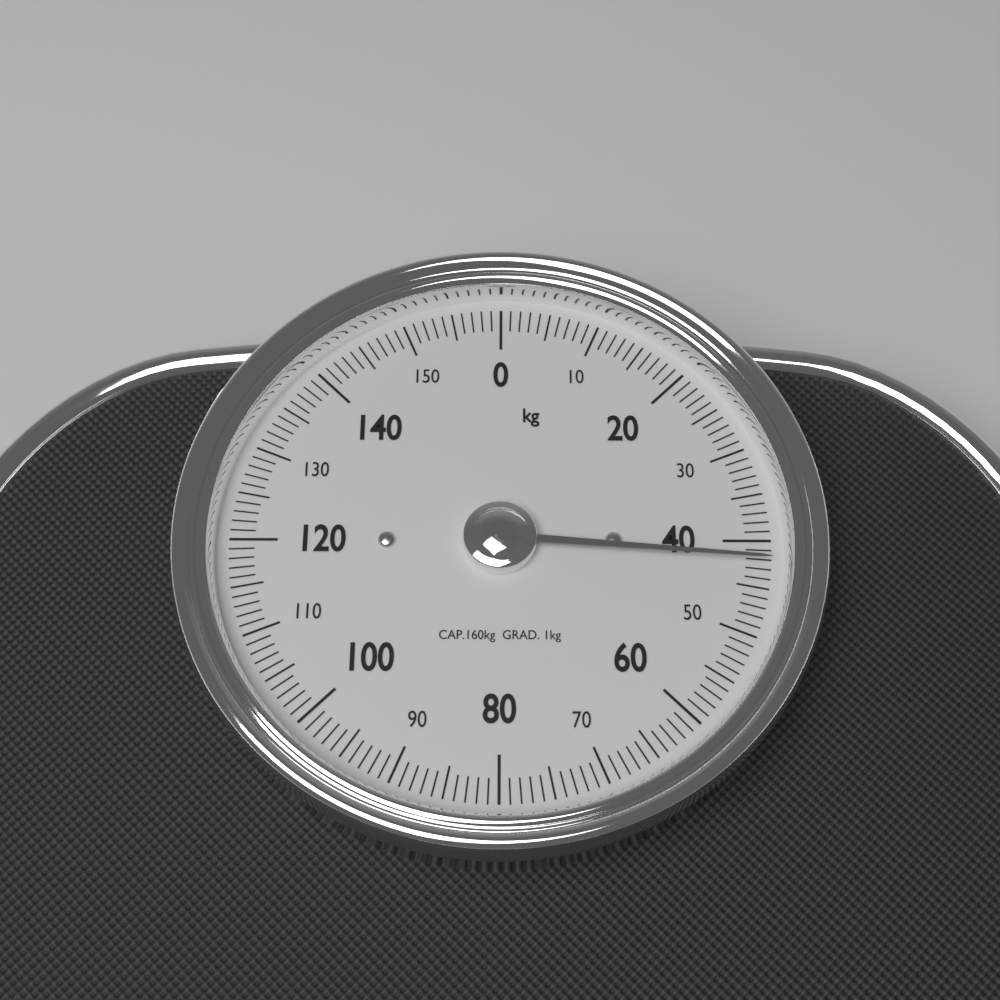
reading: 42 kg
